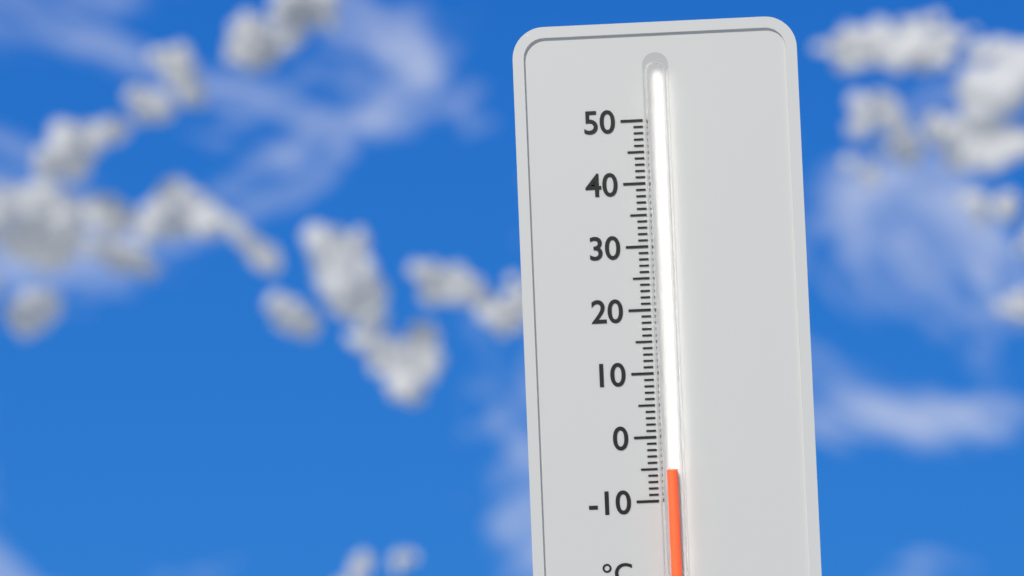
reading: -5 °C
